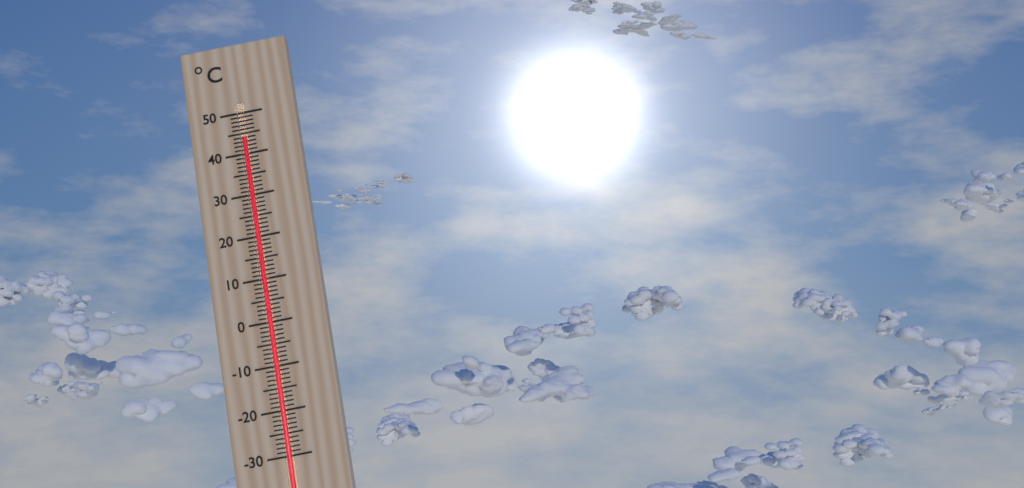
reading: 44 °C
